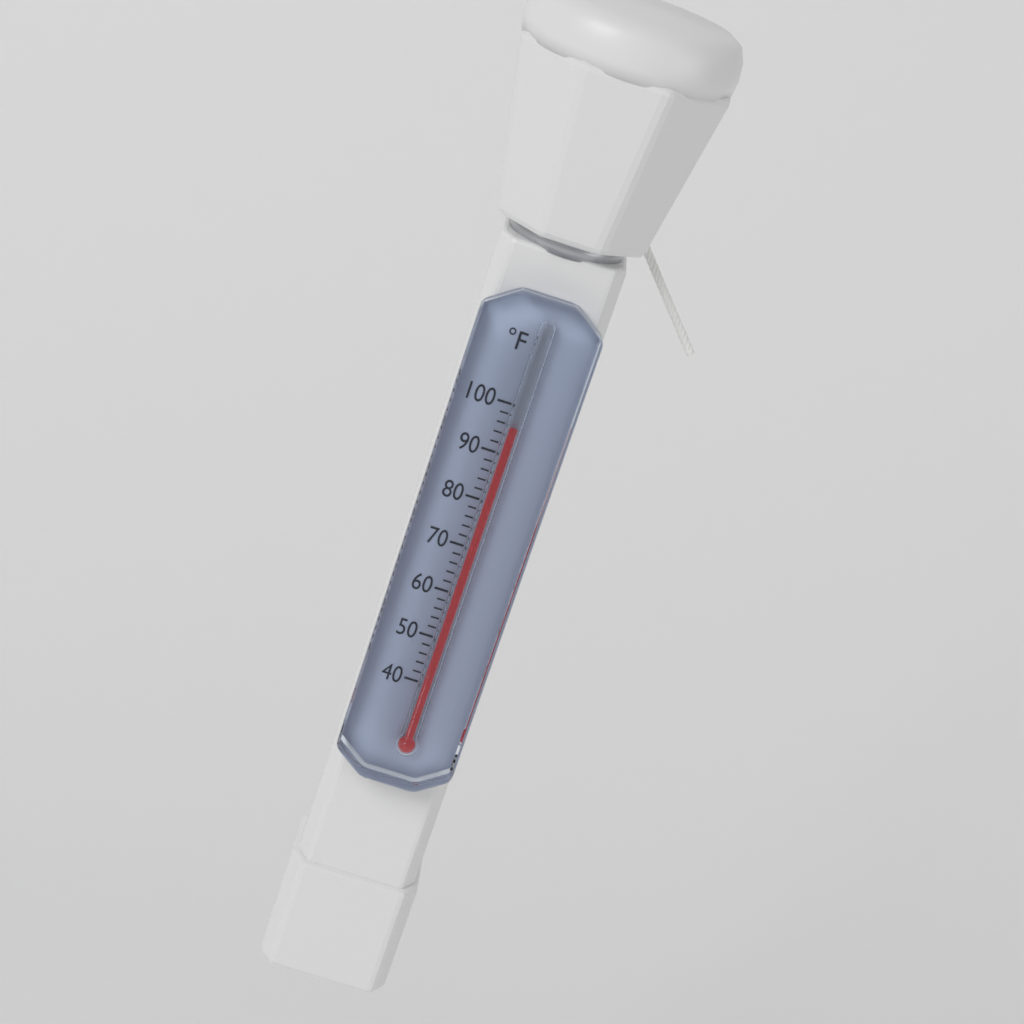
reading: 96 °F
